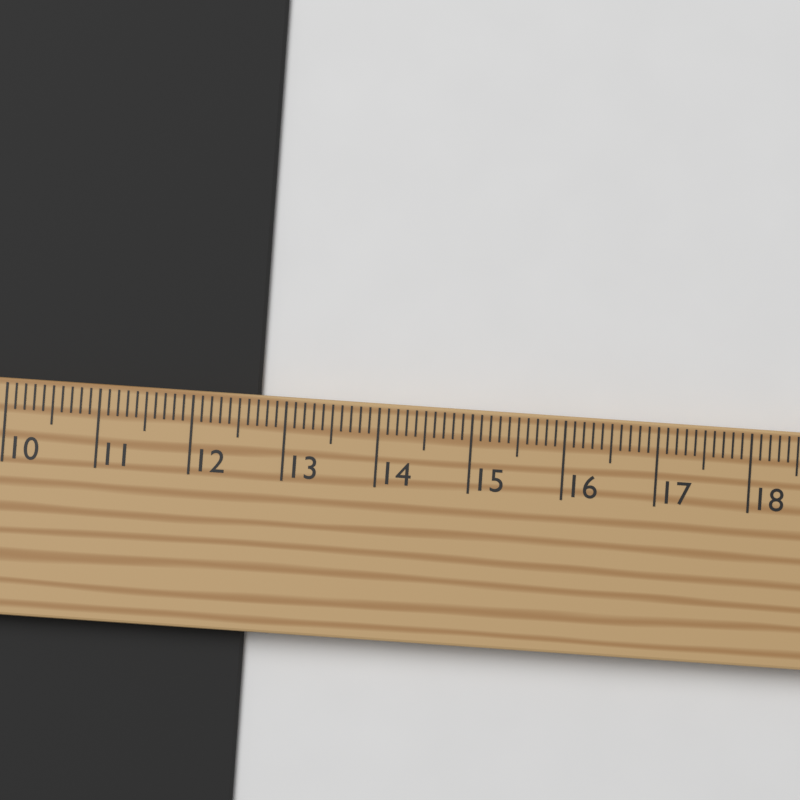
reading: 12.7 cm
